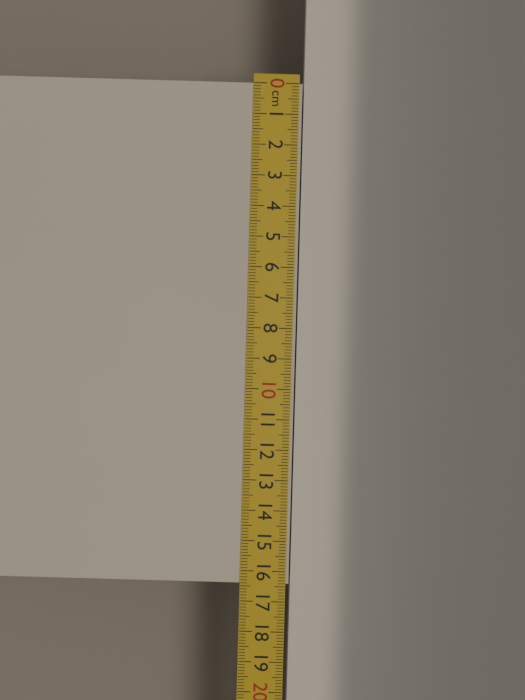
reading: 16.4 cm
